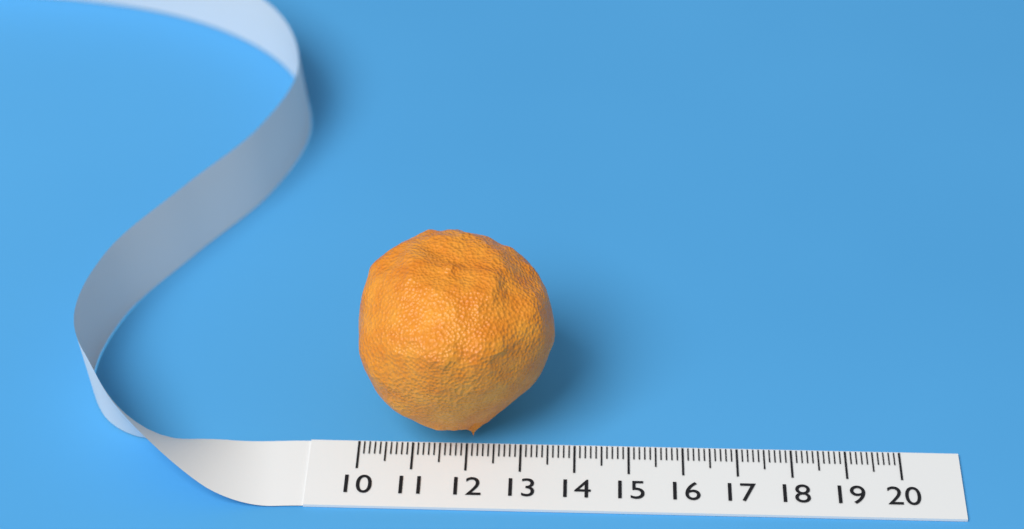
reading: 13.6 (no unit)
